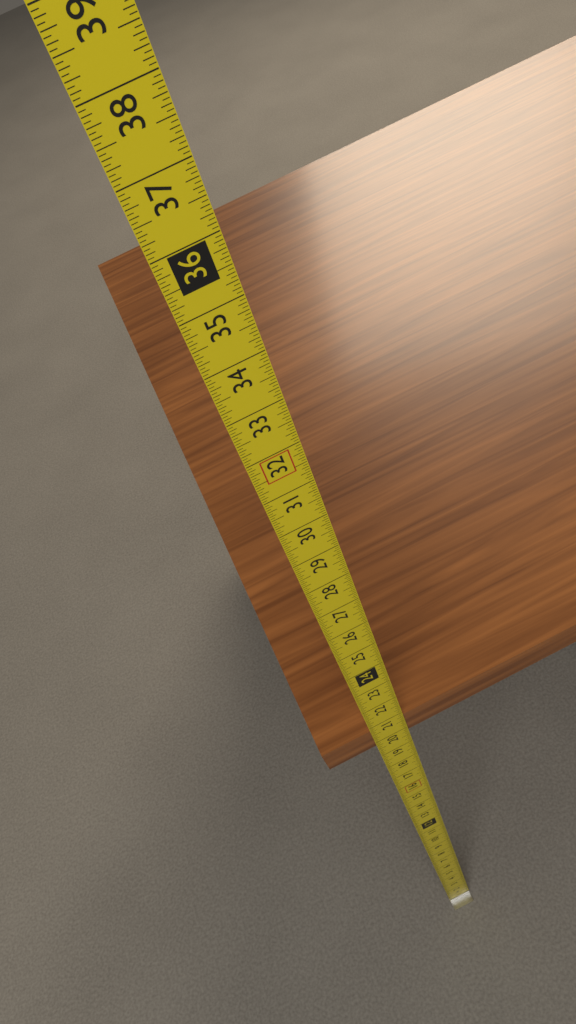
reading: 20.7500 in
